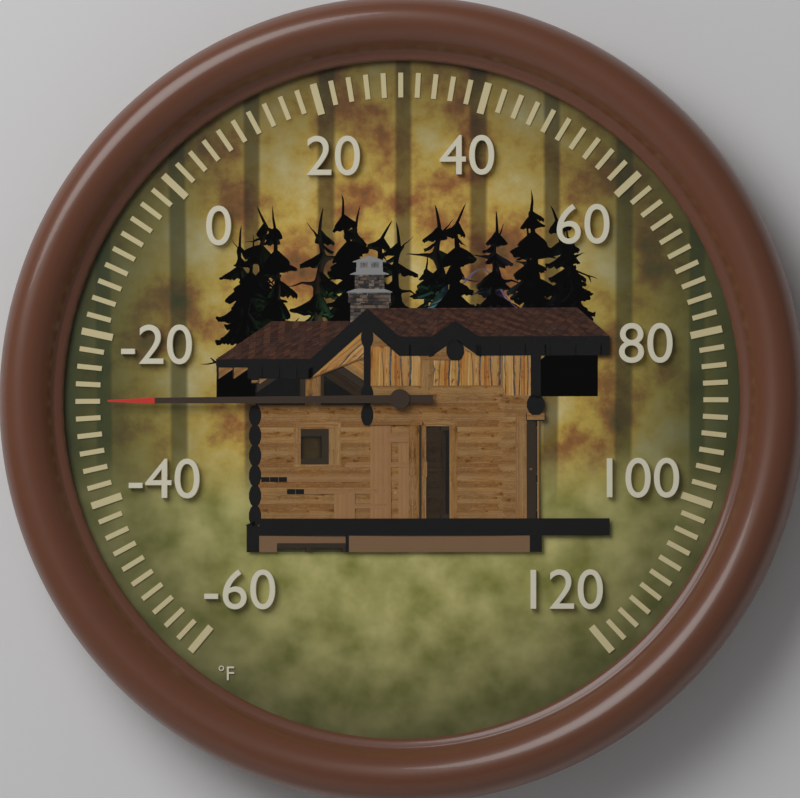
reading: -28 °F
